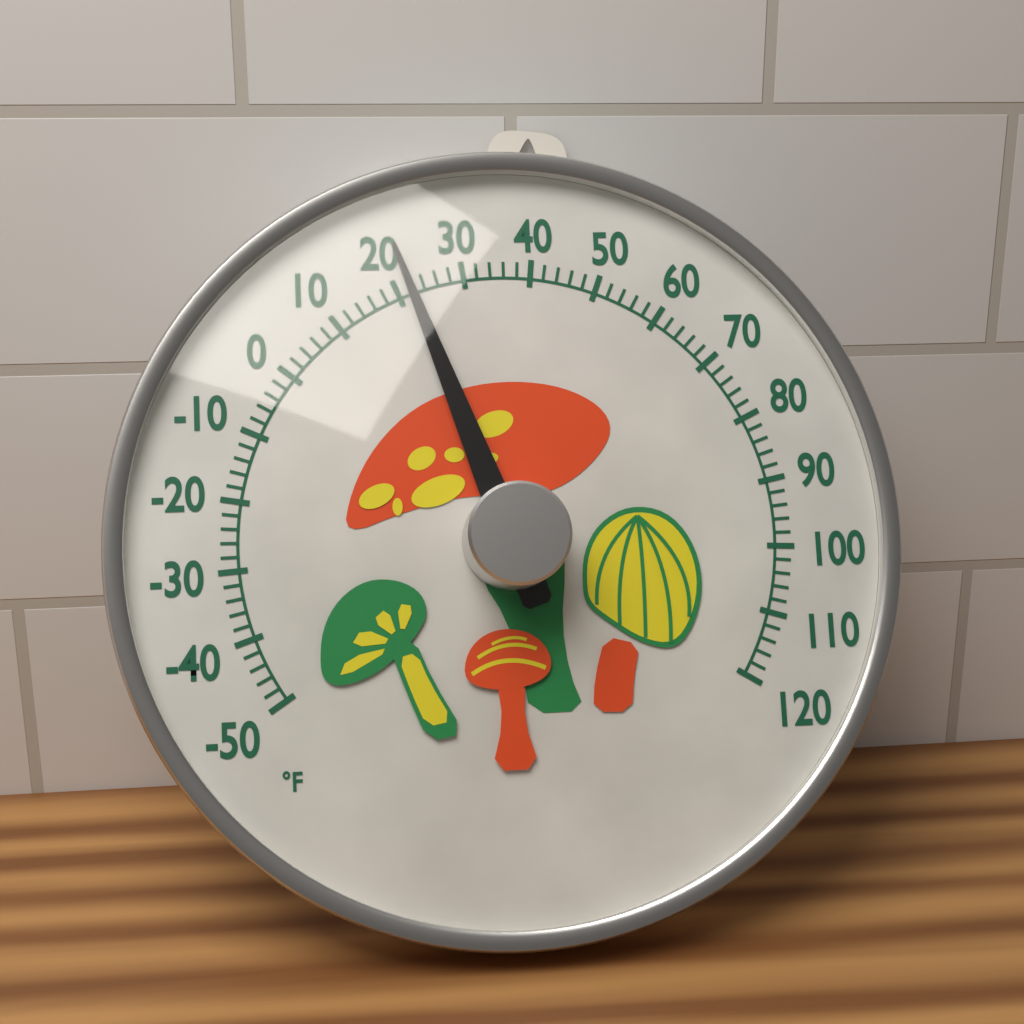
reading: 22 °F
